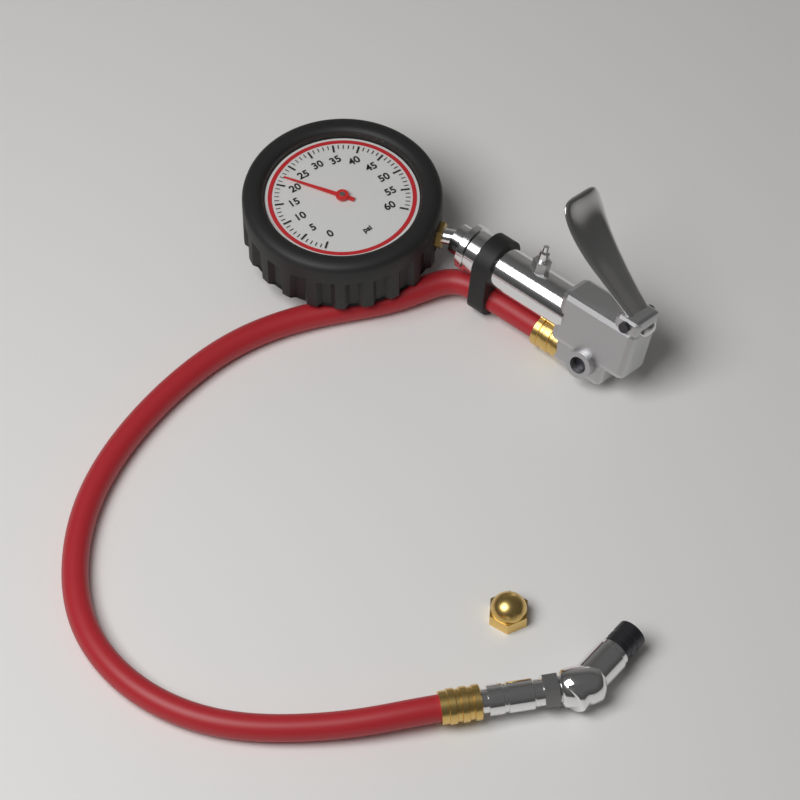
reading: 22 psi
